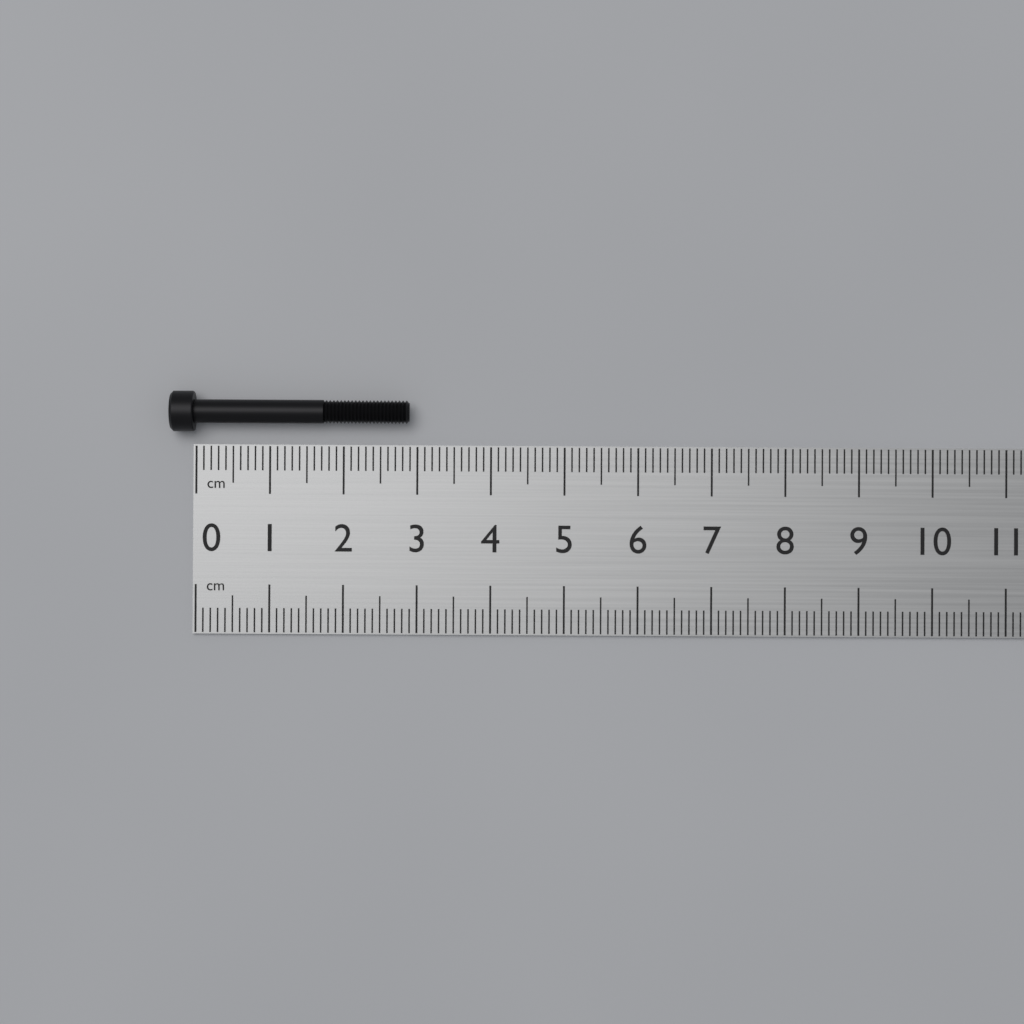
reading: 2.9 cm
